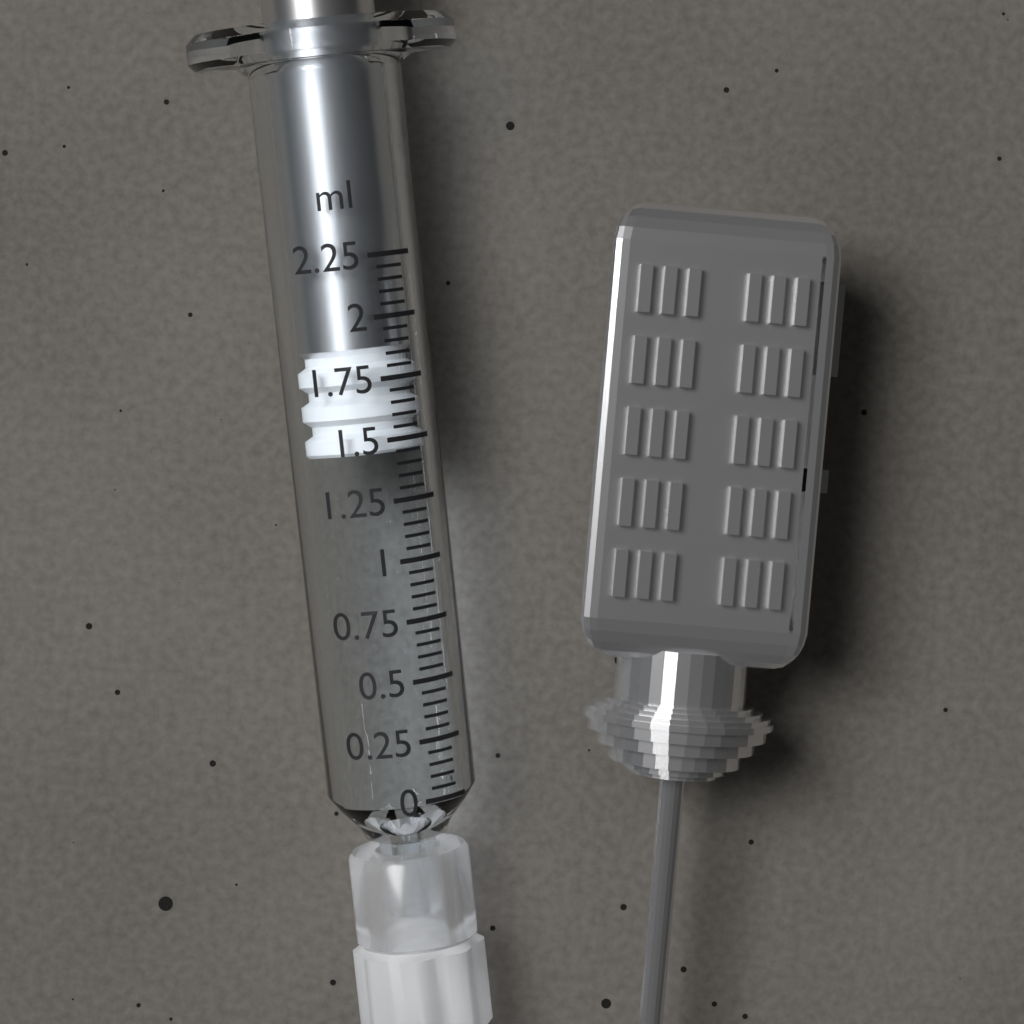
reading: 1.45 ml
